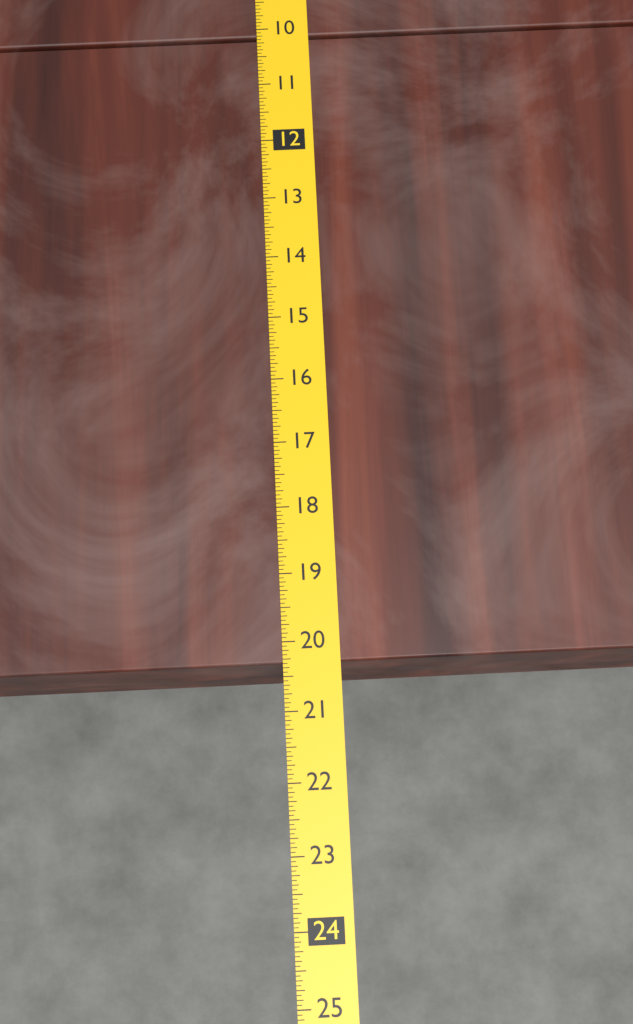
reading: 20.3125 (no unit)
